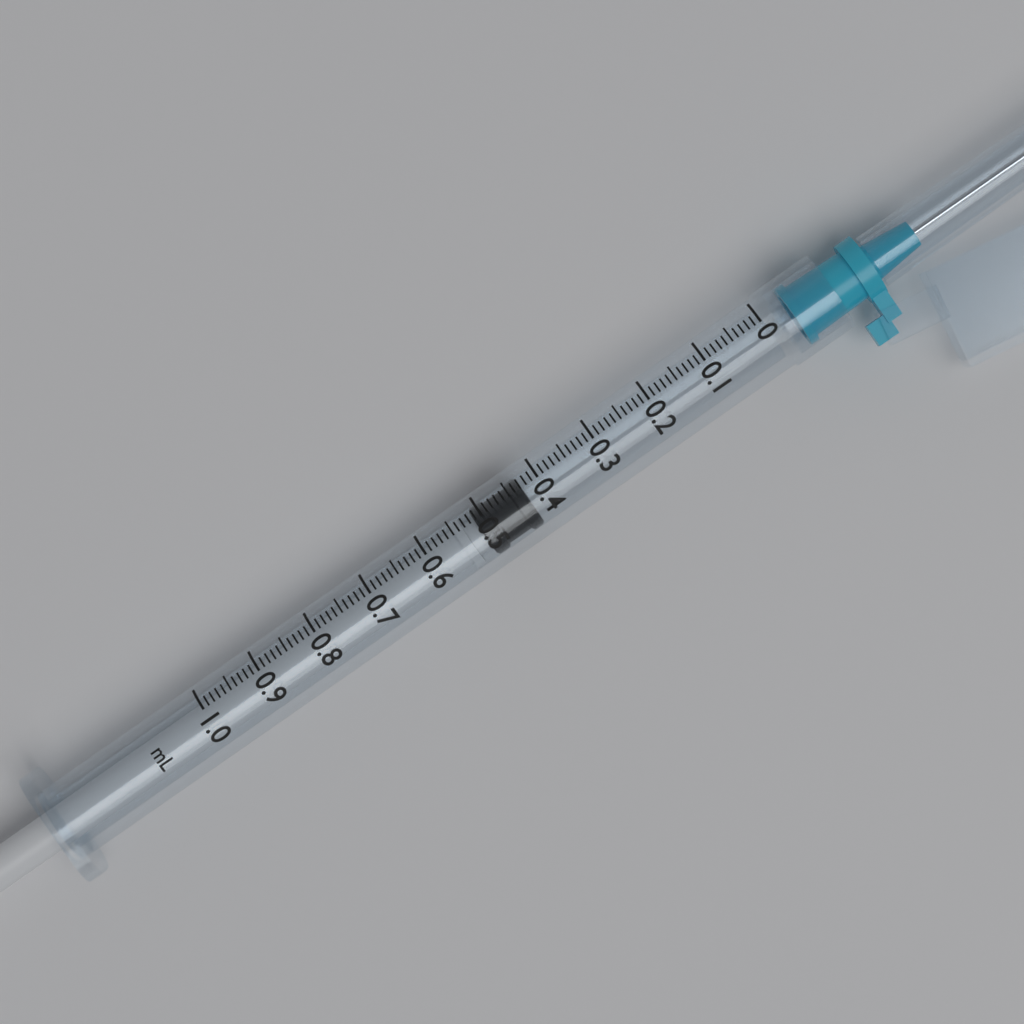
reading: 0.43 ml
